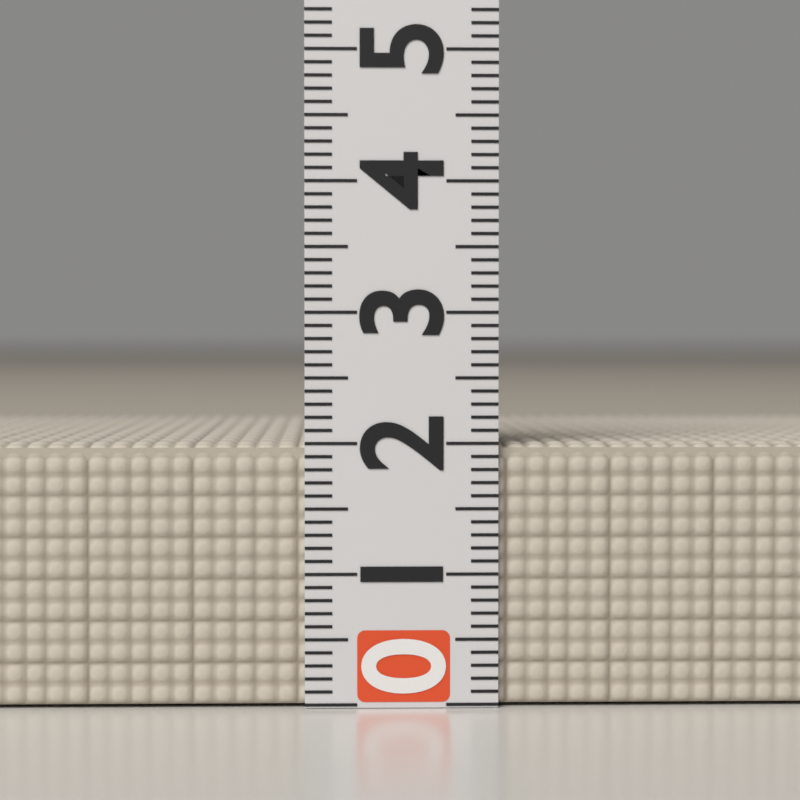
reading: 2.0 (no unit)
